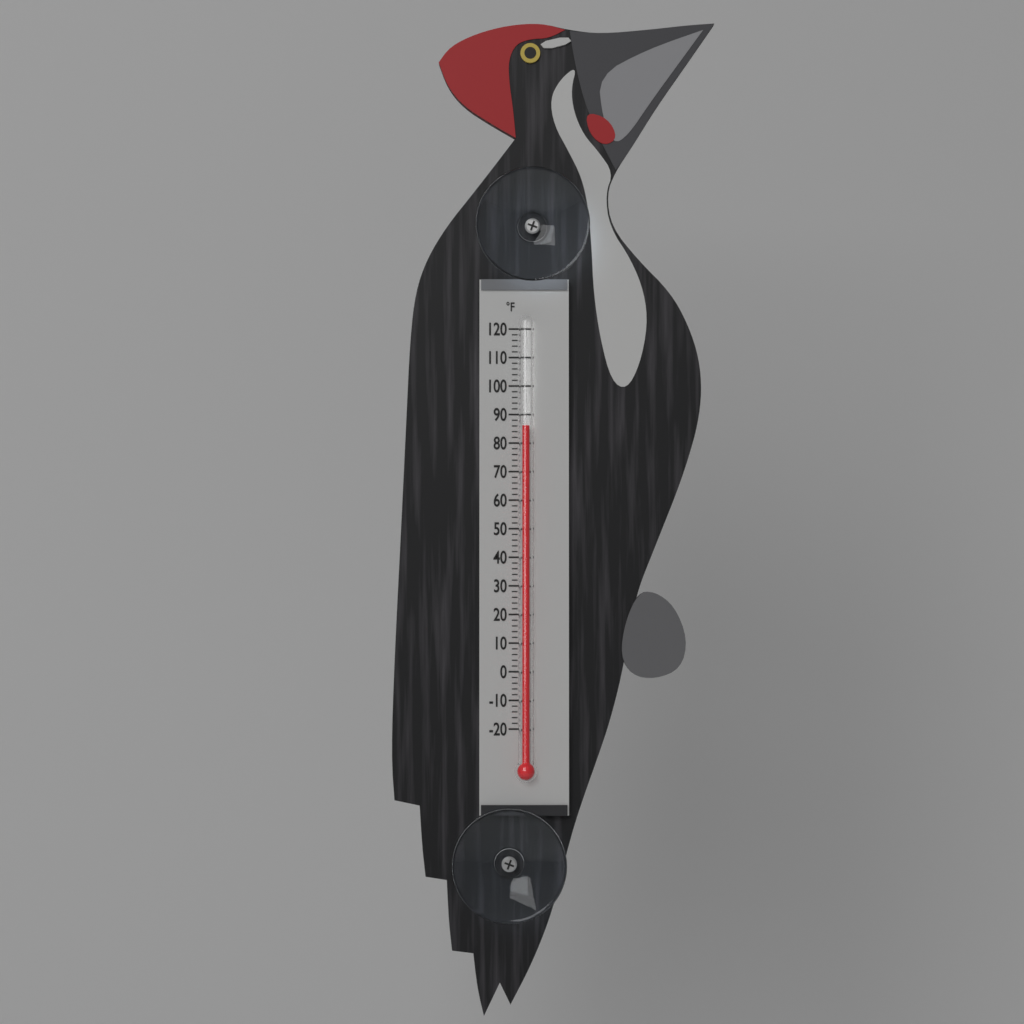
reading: 86 °F
